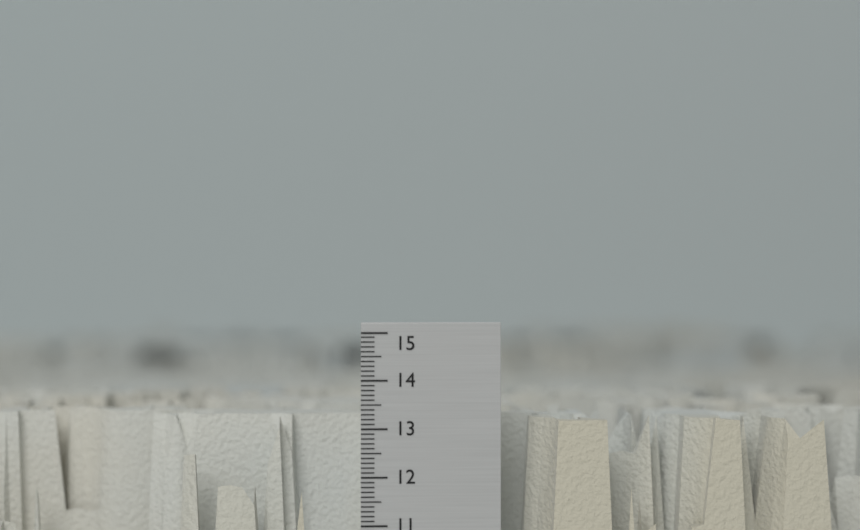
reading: 13.2 (no unit)
